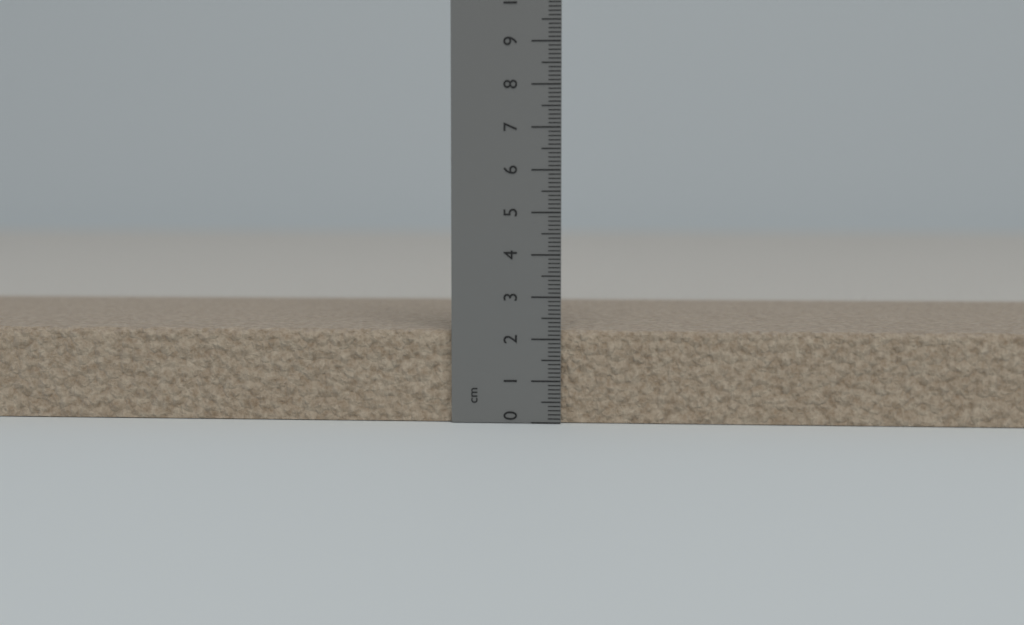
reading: 2.2 cm
